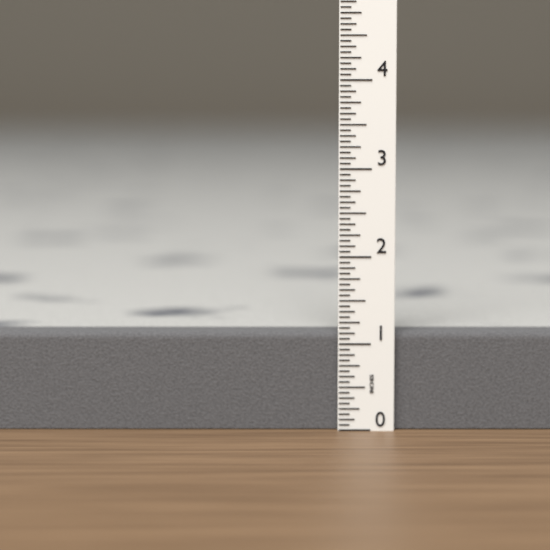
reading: 1.1250 in
